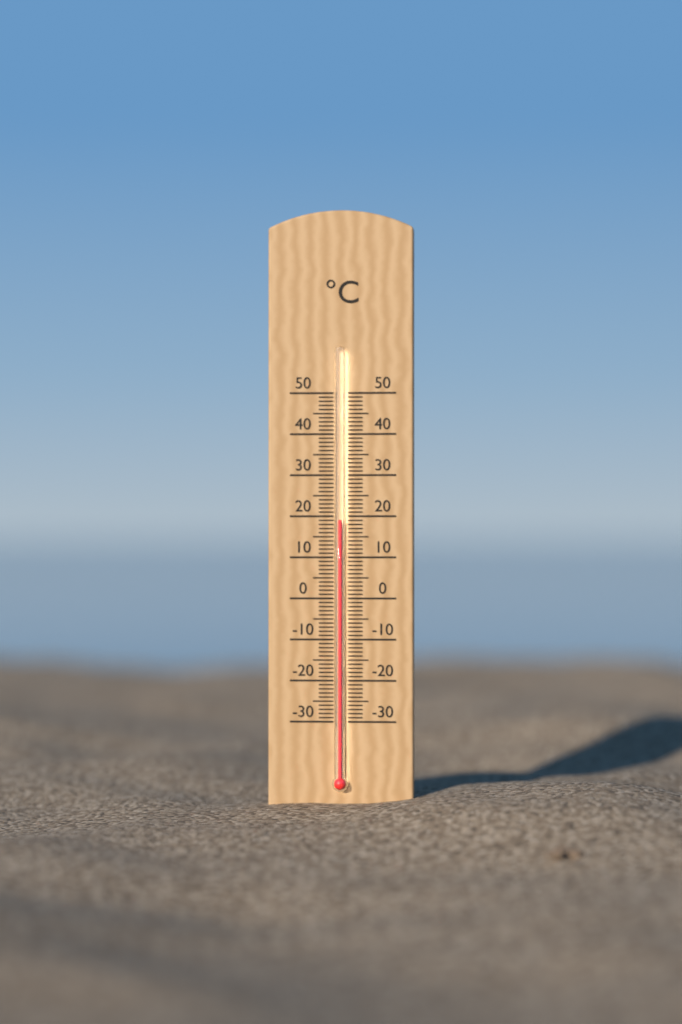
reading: 19 °C
